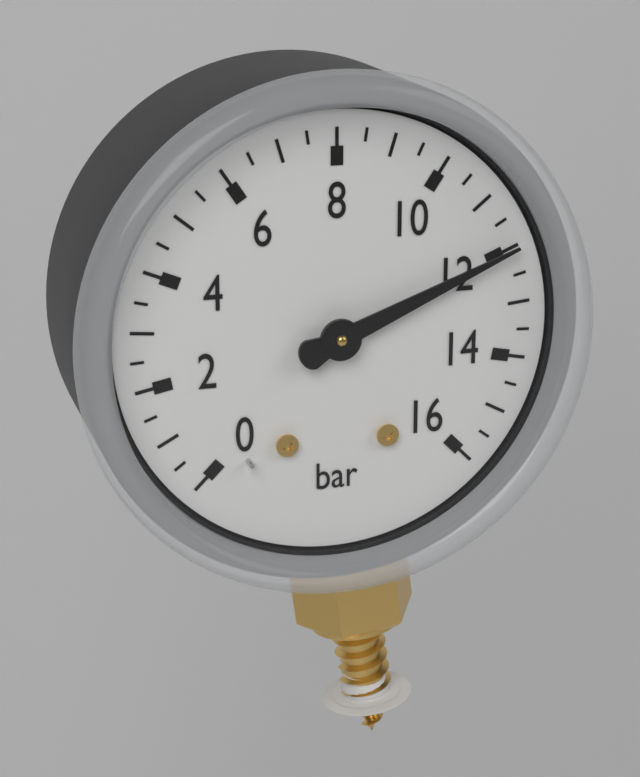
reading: 12.0 bar
